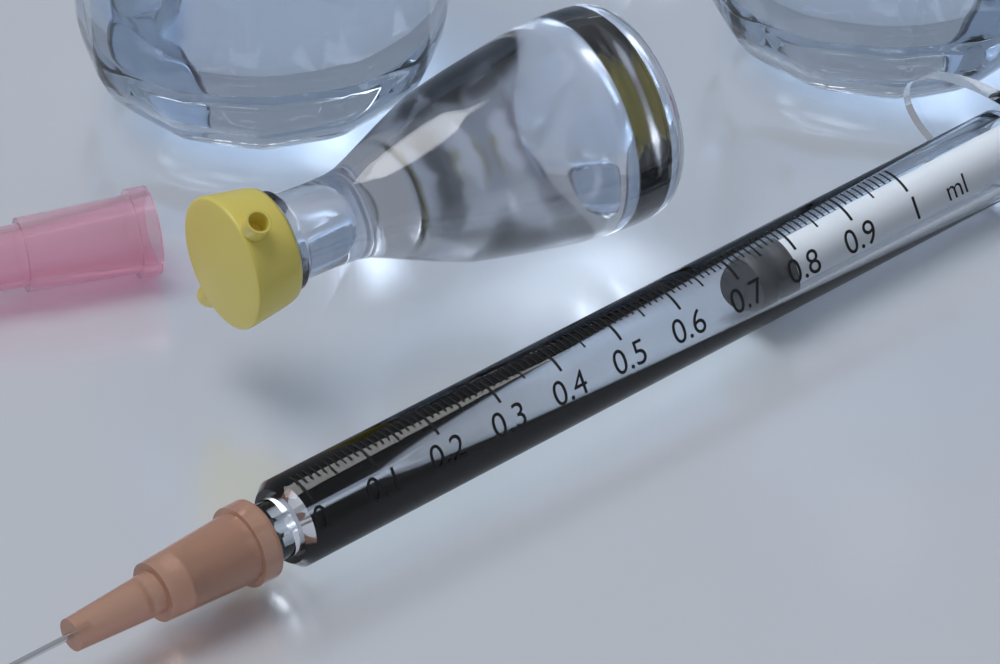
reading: 0.74 ml
